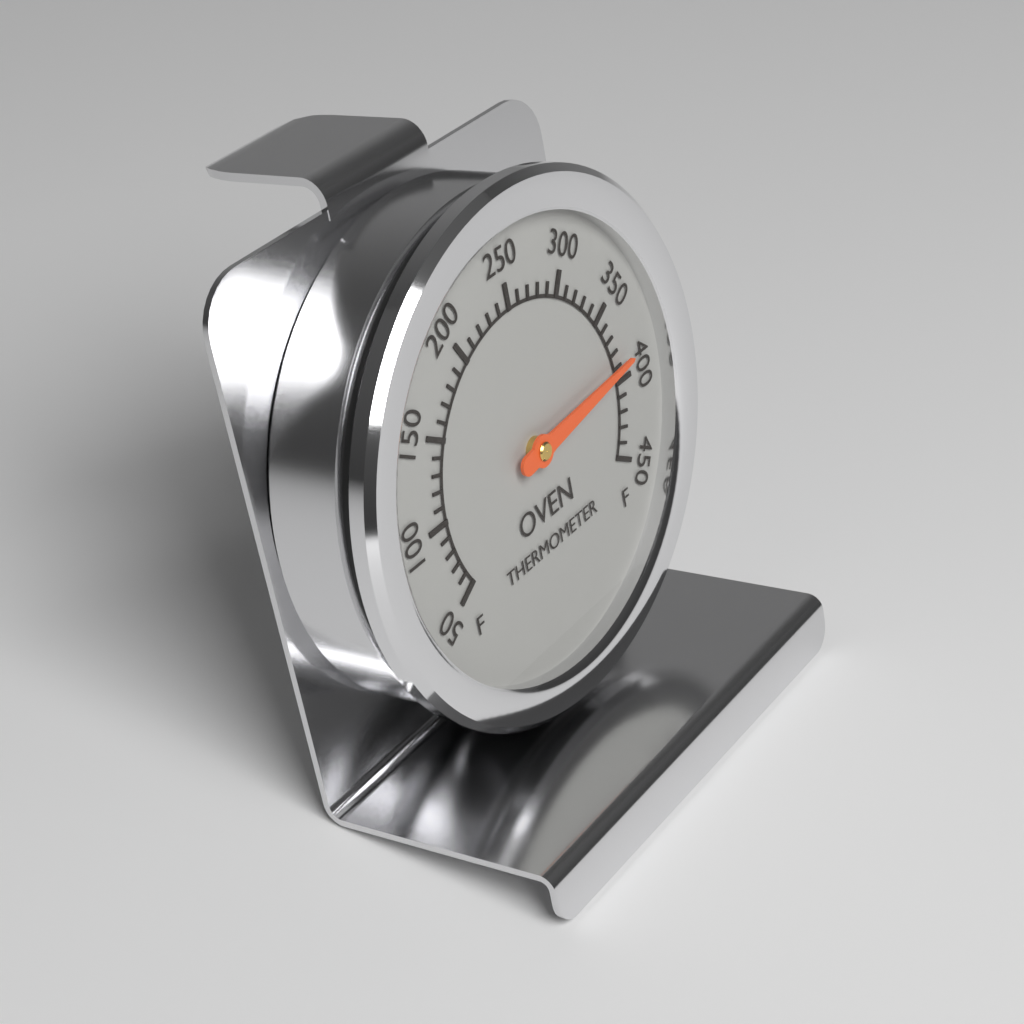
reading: 390 °F
